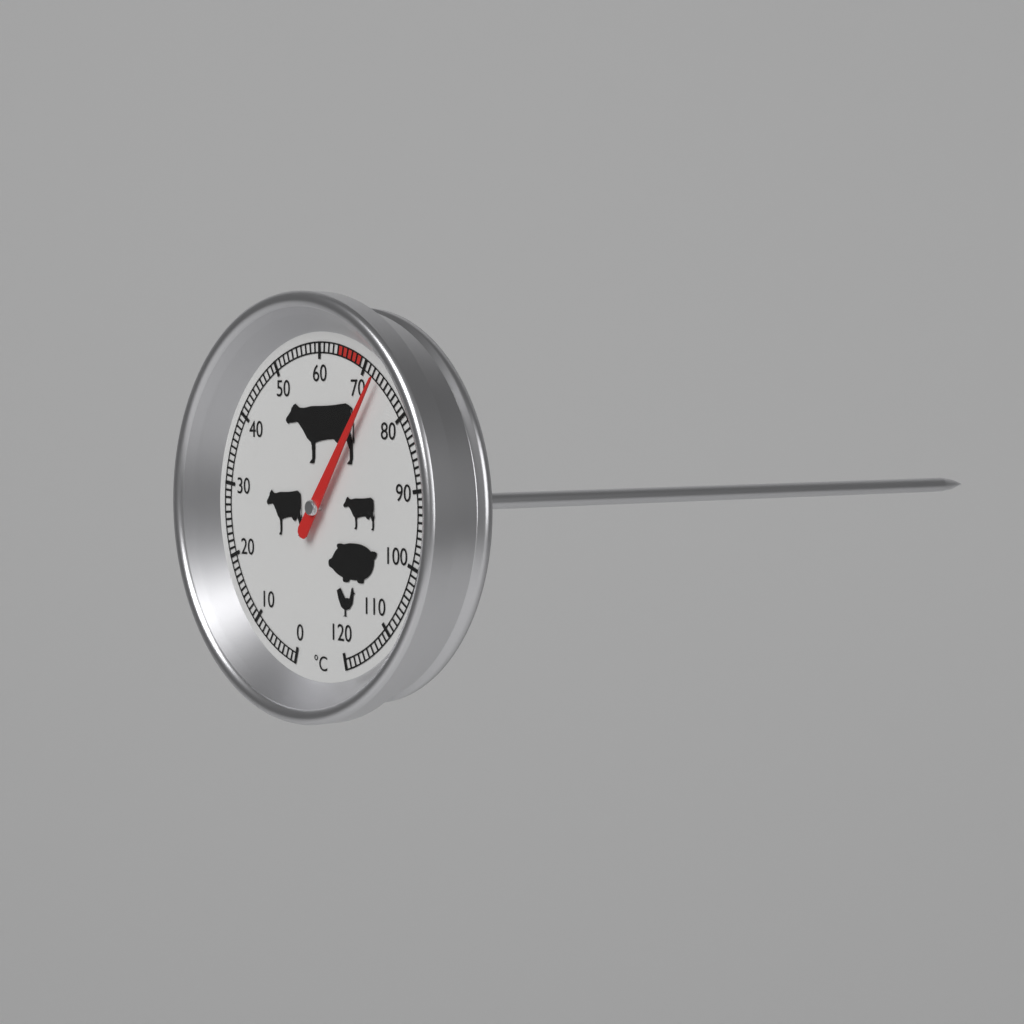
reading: 73 °C
